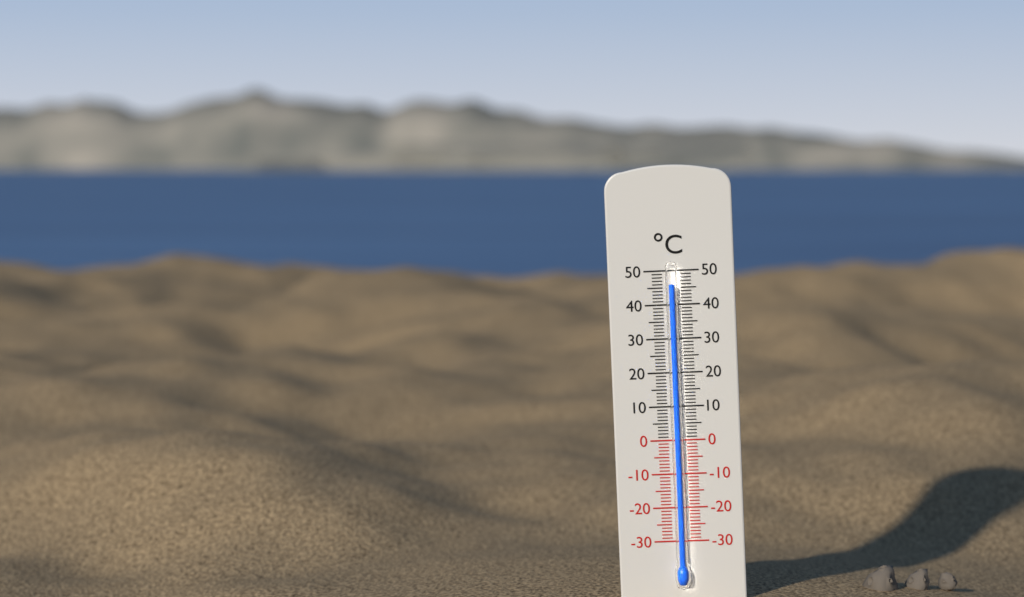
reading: 46 °C
